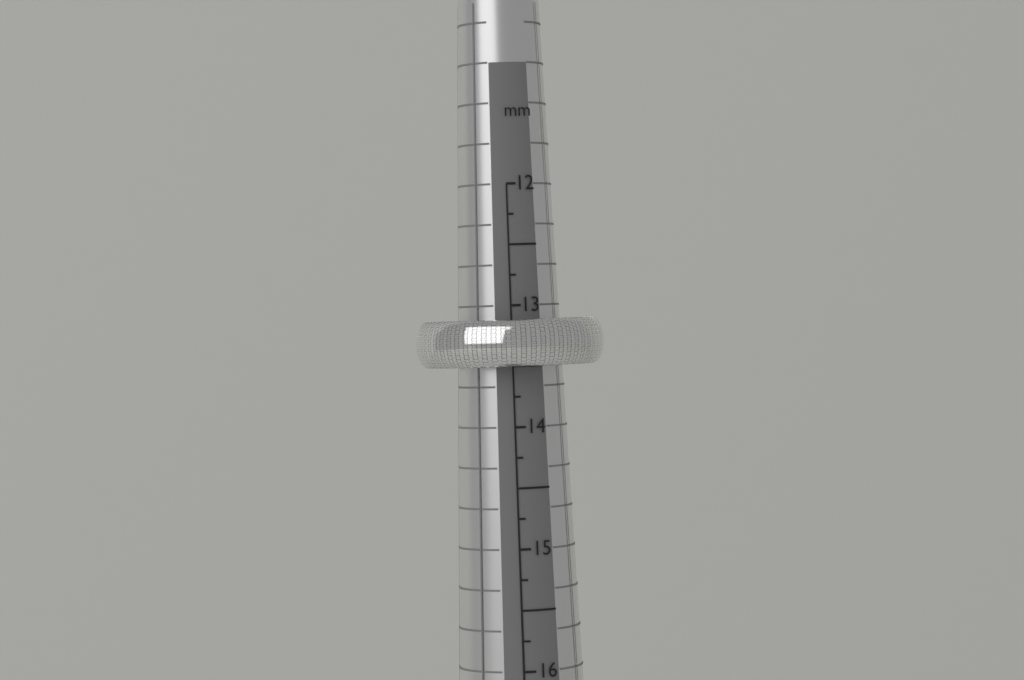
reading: 13.50 mm
